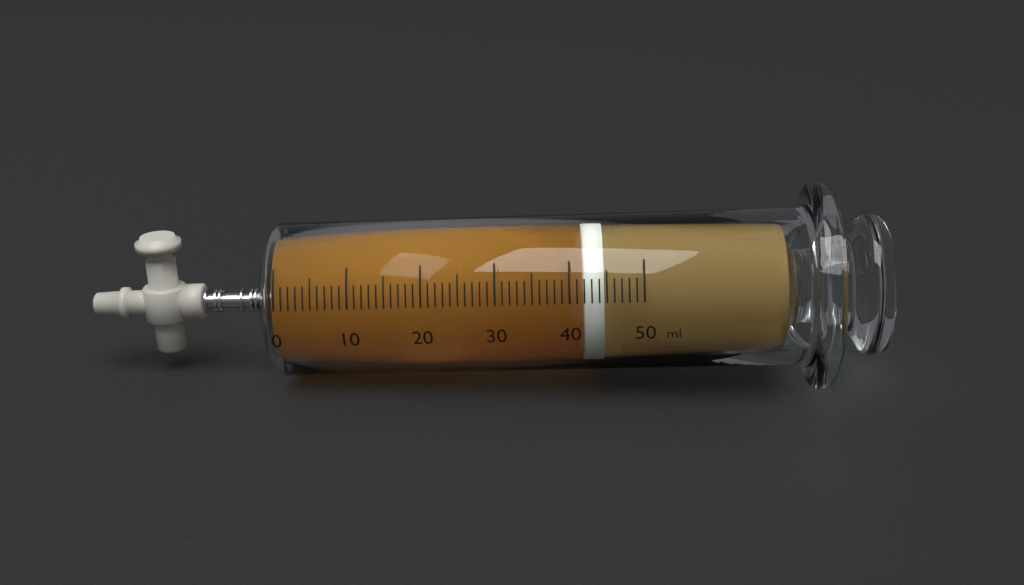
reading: 42 ml
